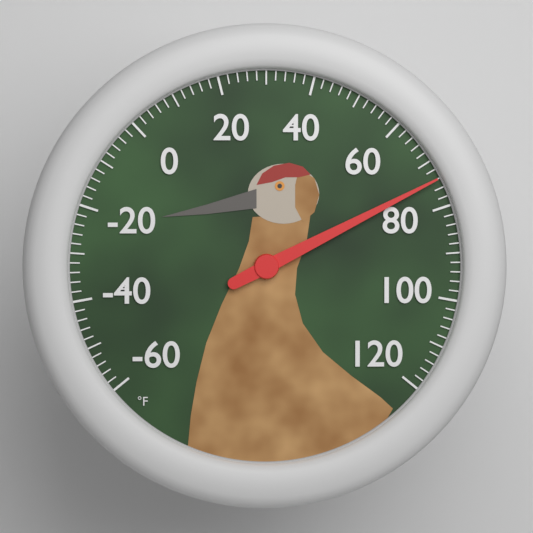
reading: 74 °F
